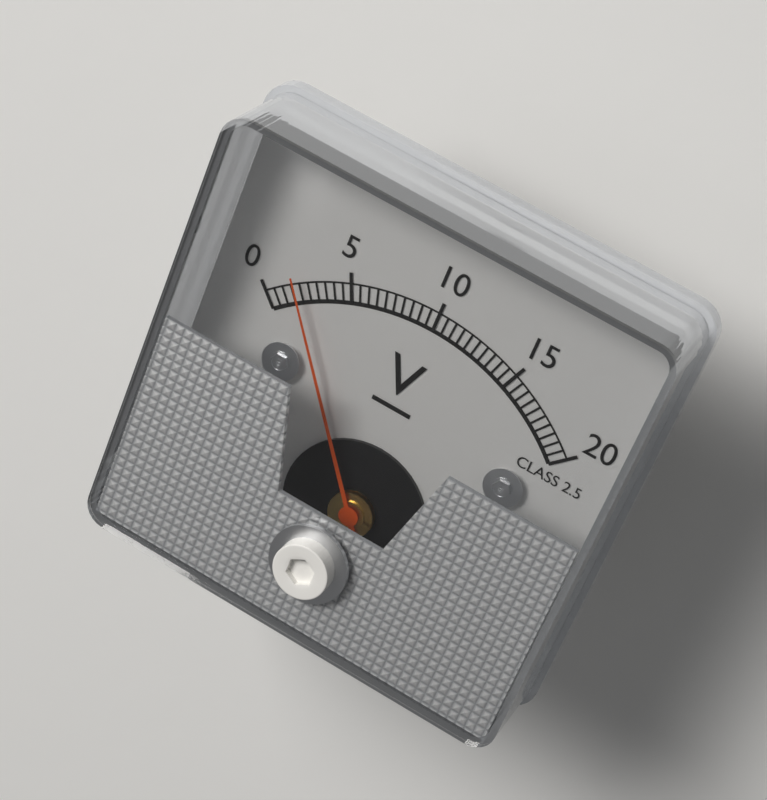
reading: 2.0 V
